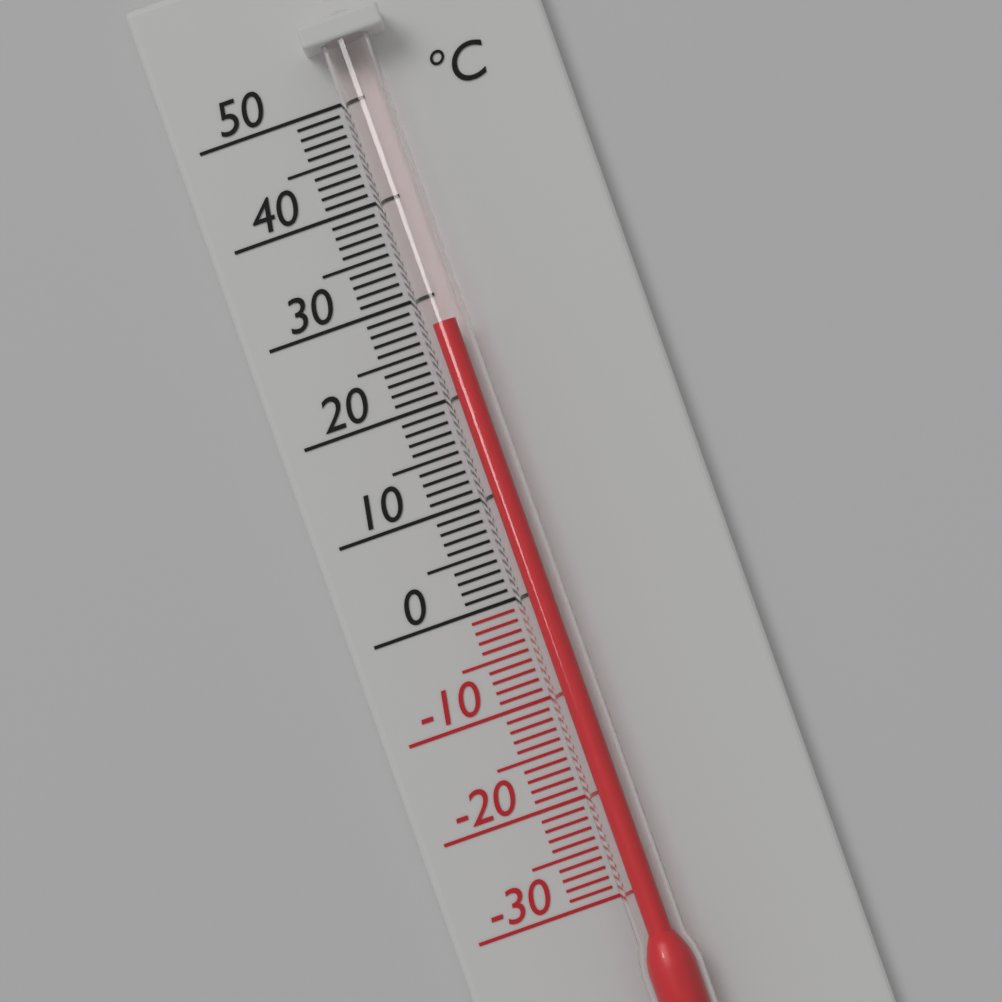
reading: 27 °C
